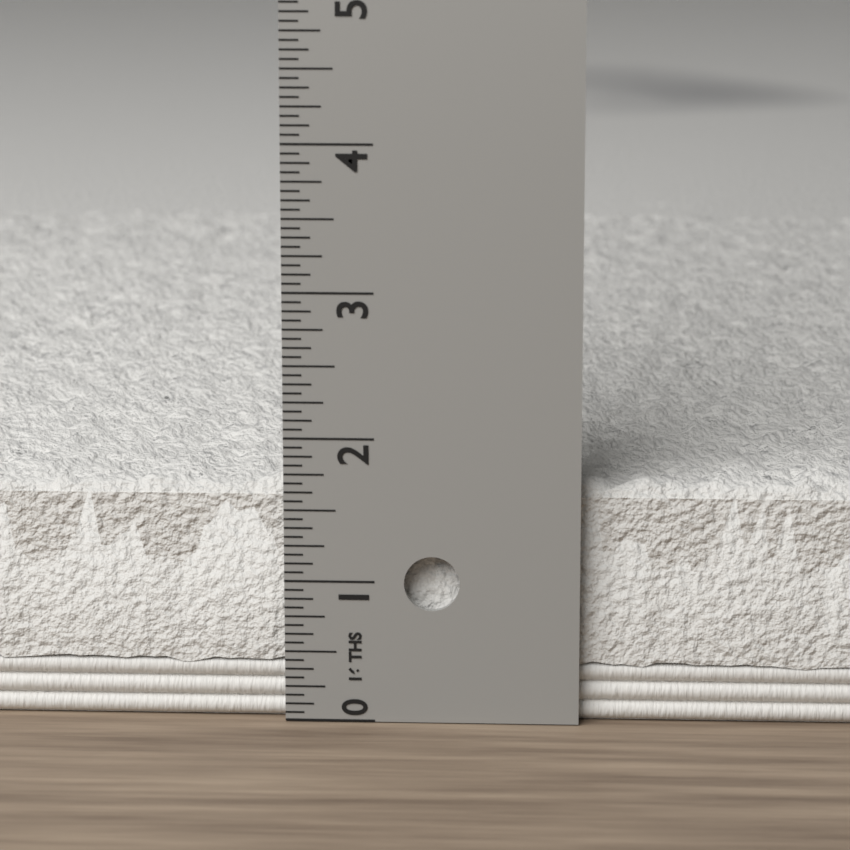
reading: 1.7500 in
